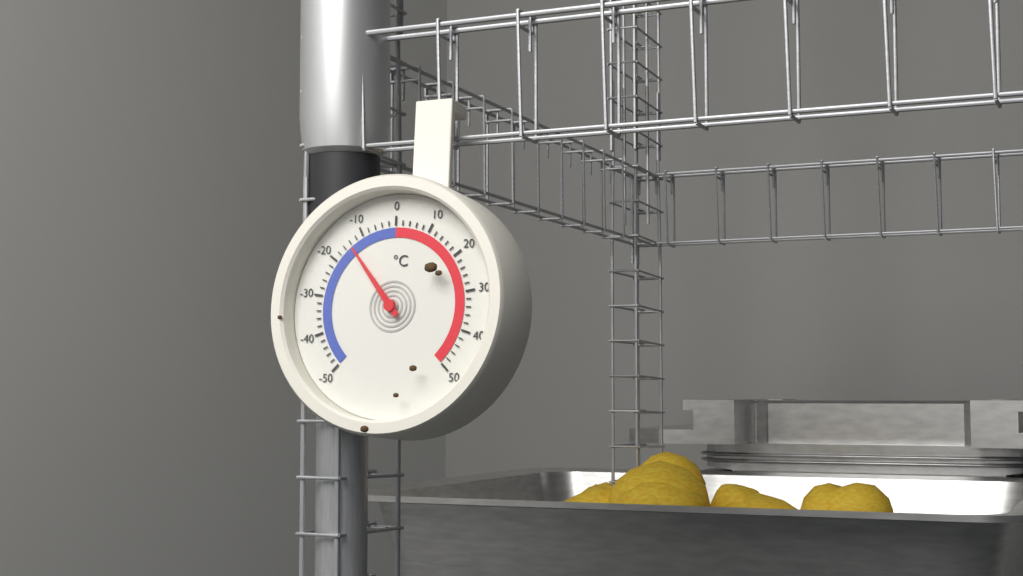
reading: -14 °C
